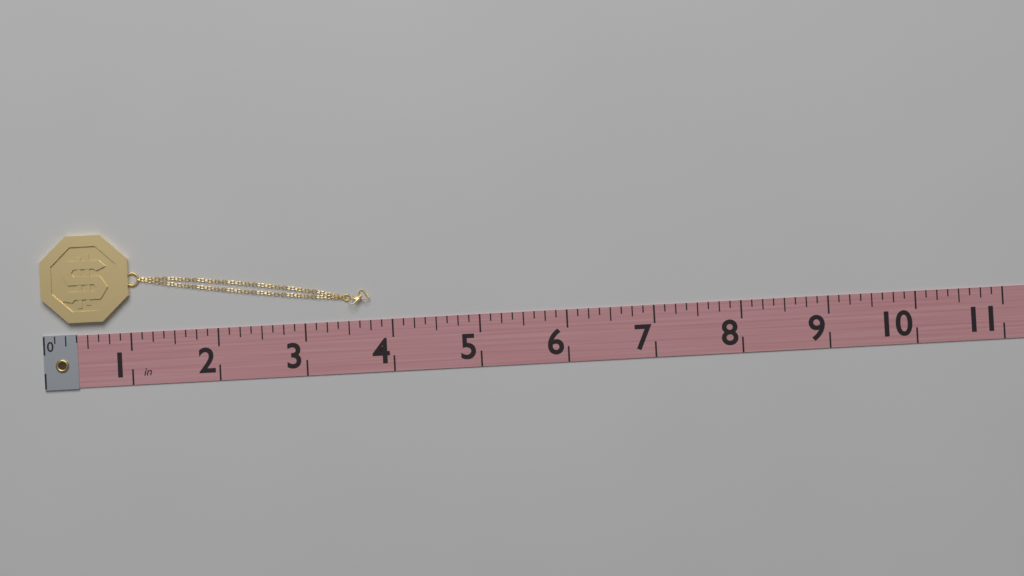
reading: 3.750 in
